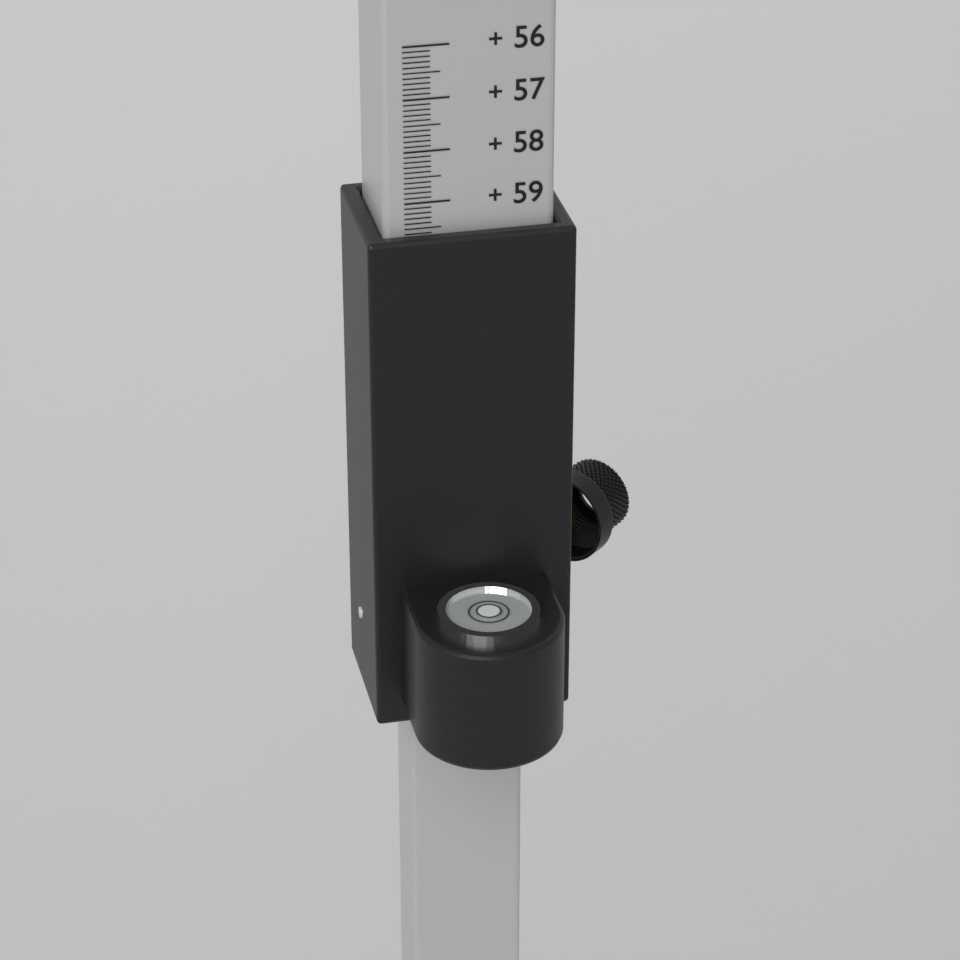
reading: 59.6 (no unit)
